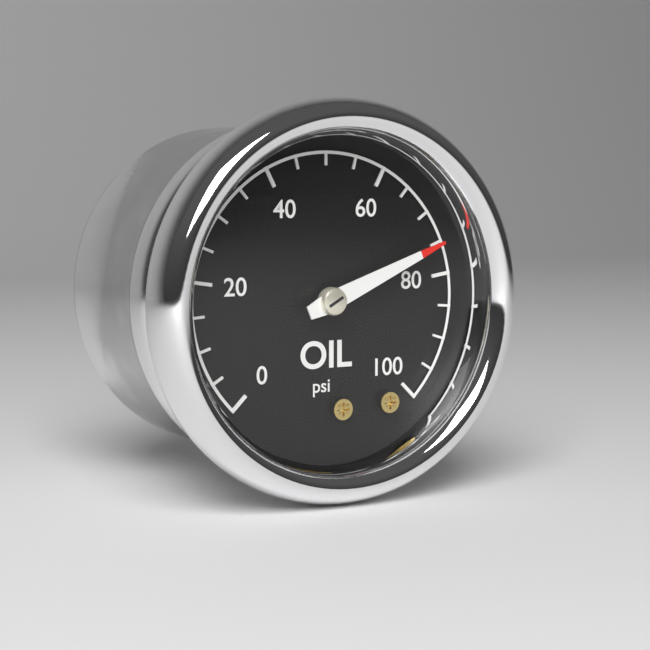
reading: 75 psi
